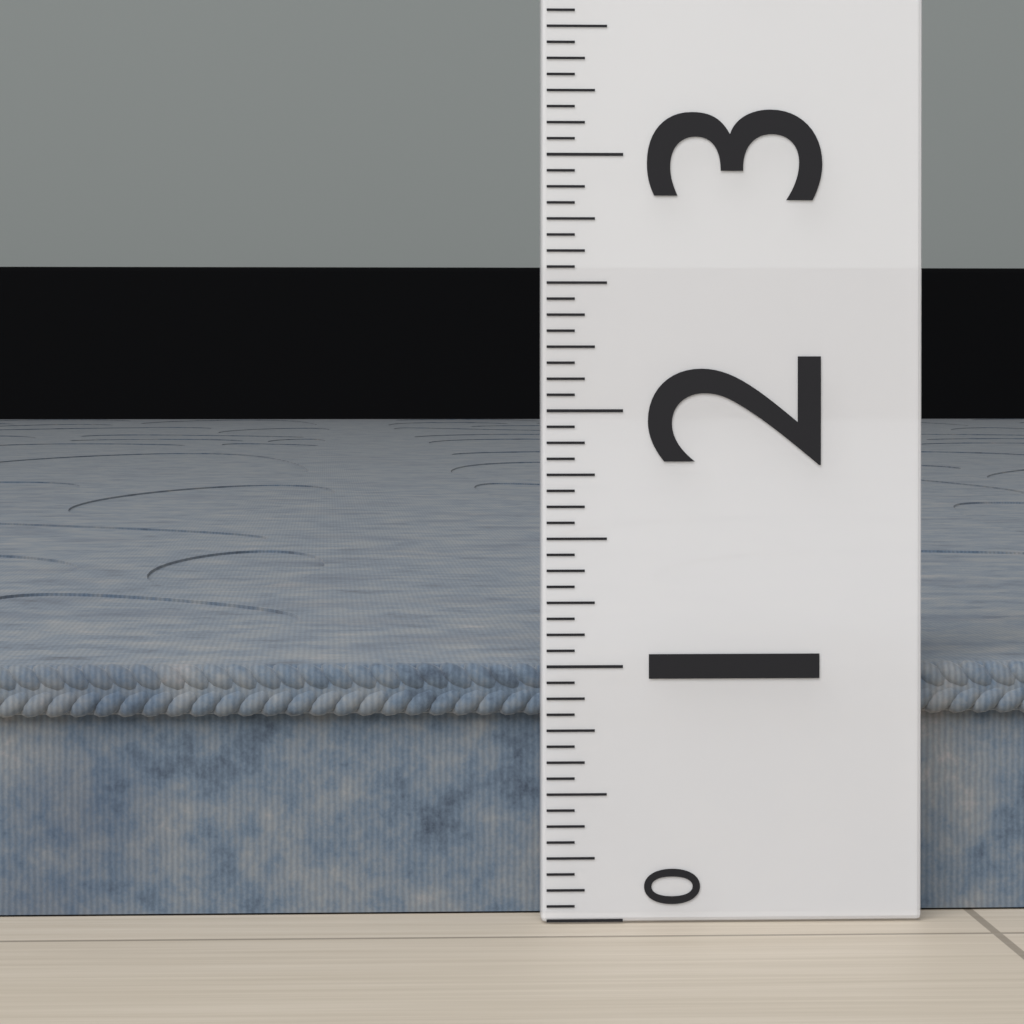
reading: 1.0000 (no unit)
